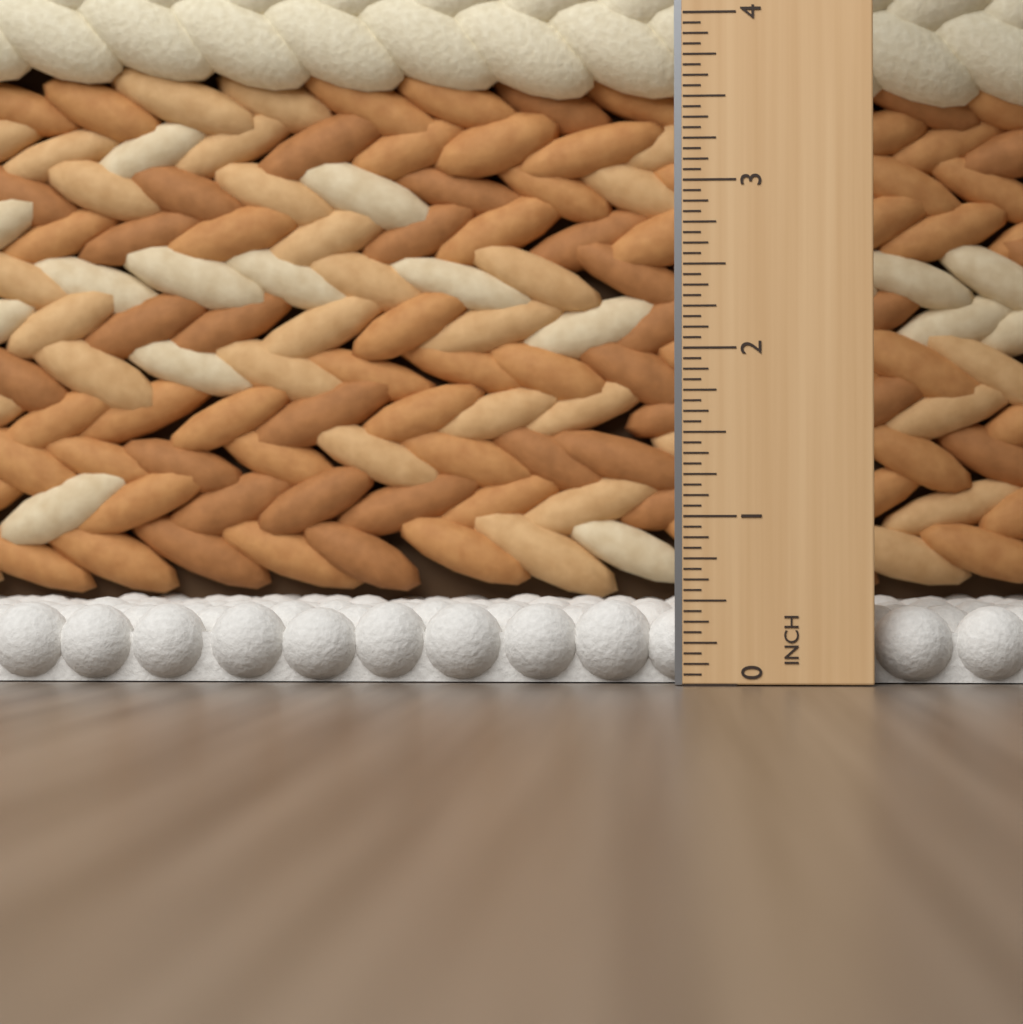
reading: 0.5000 in
